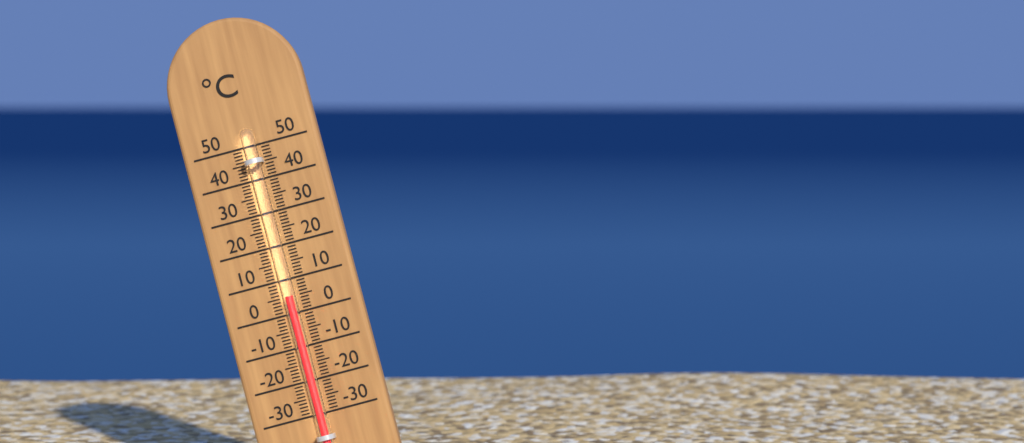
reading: 5 °C
